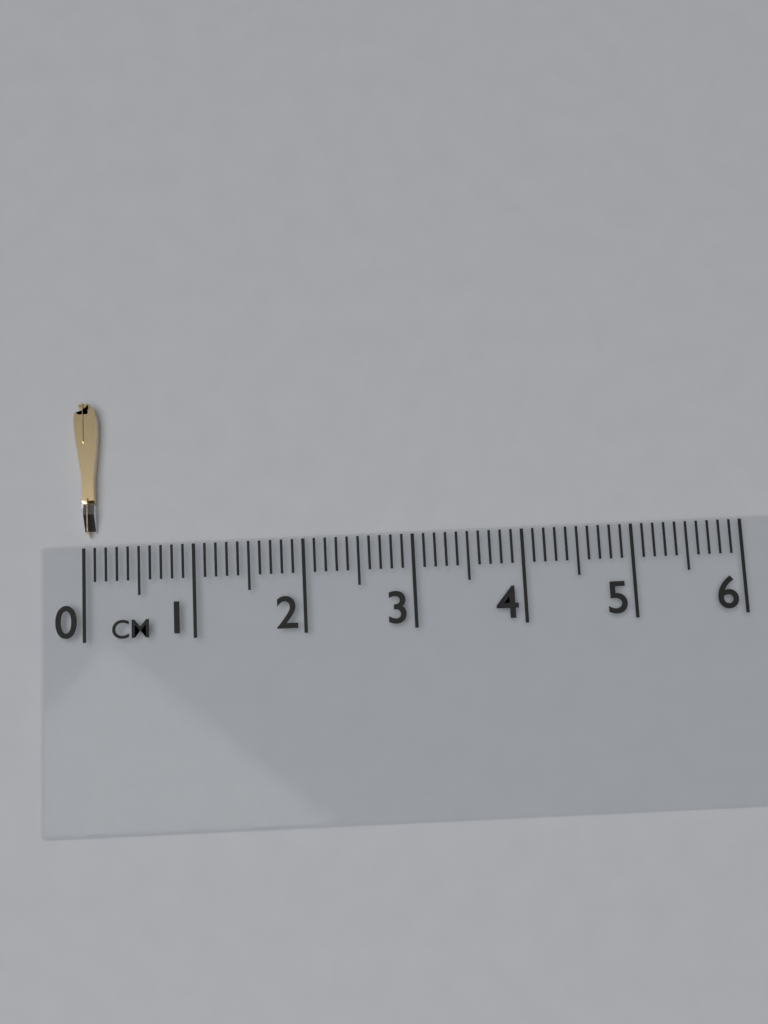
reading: 0.1 cm
